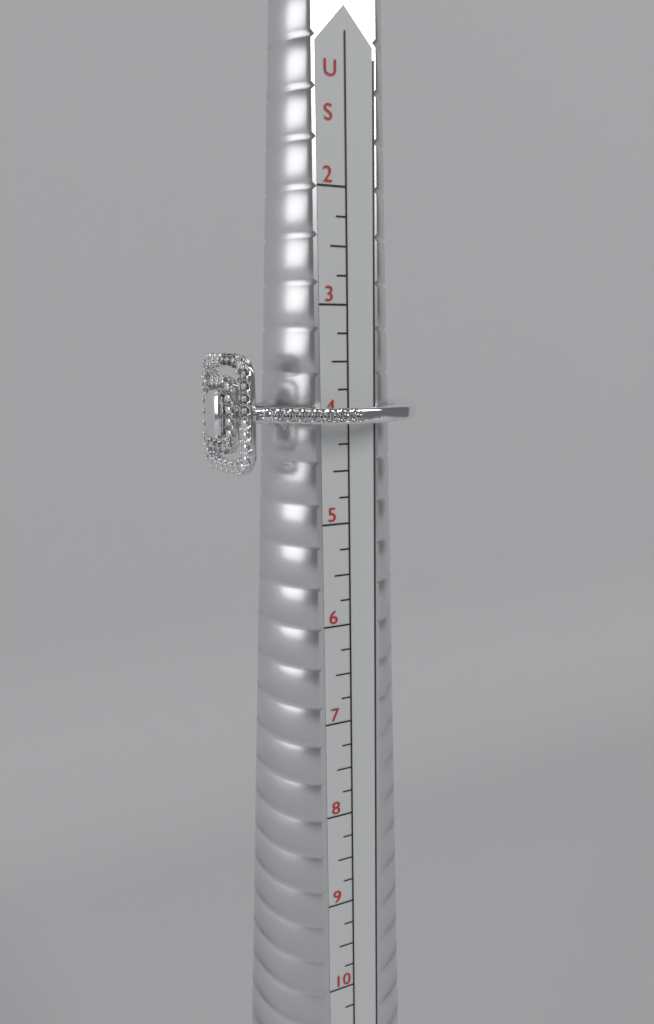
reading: 4.50 US
